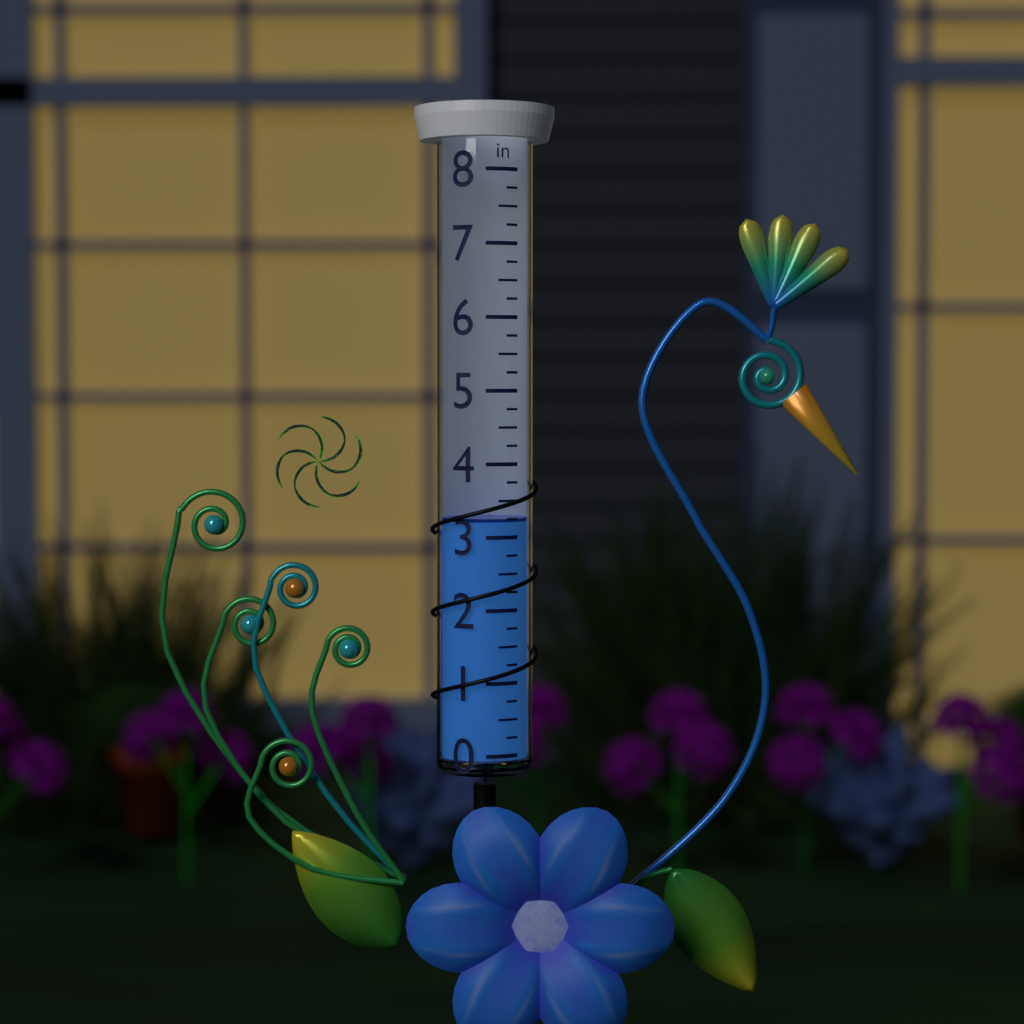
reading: 3.25 in
